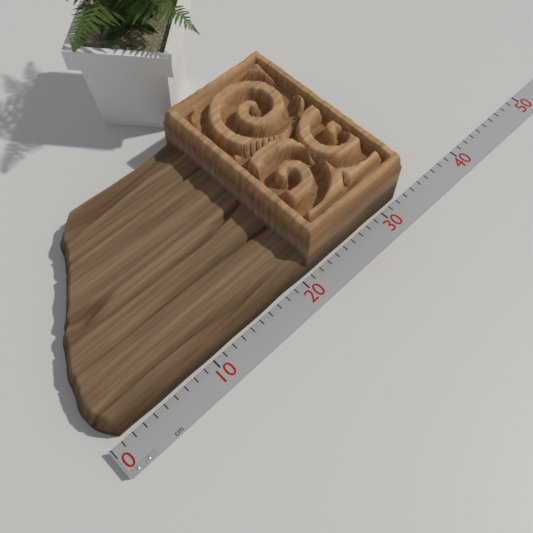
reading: 32 cm
